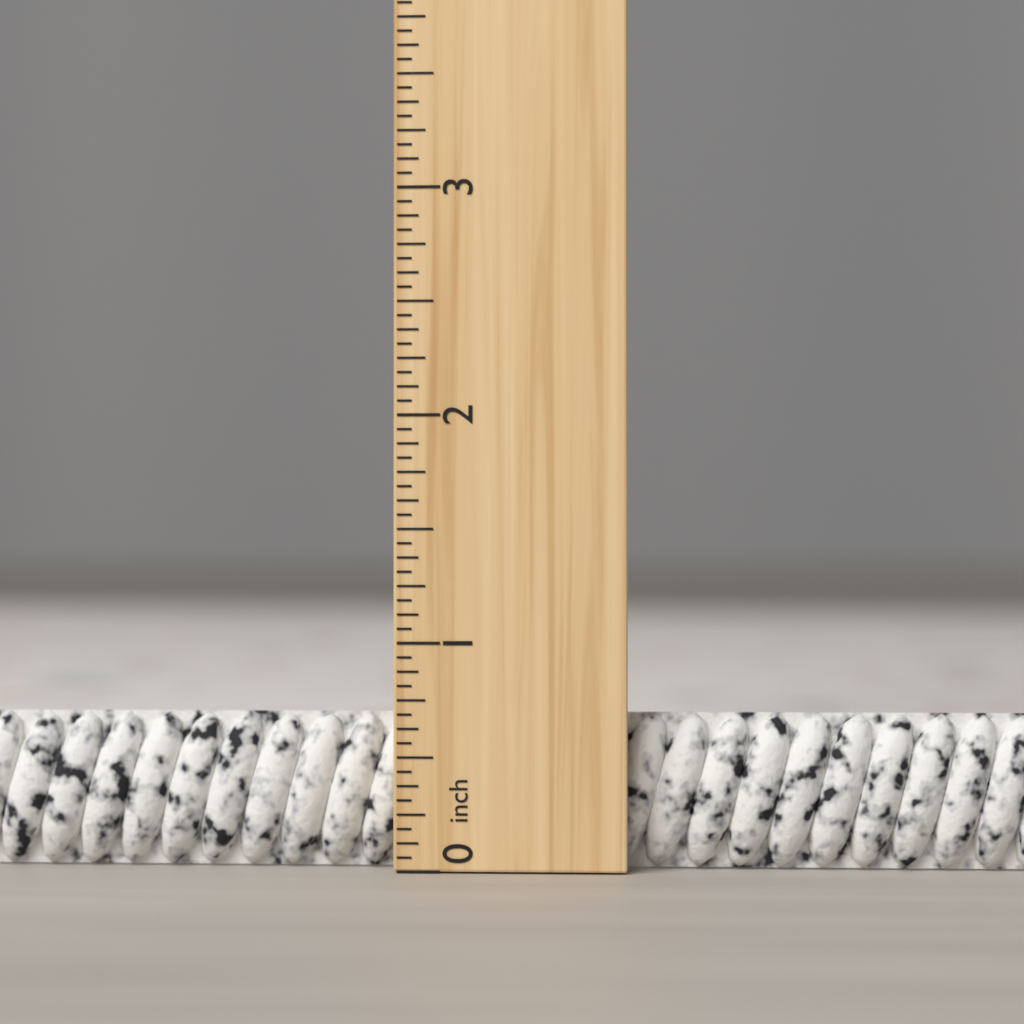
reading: 0.6875 inch
